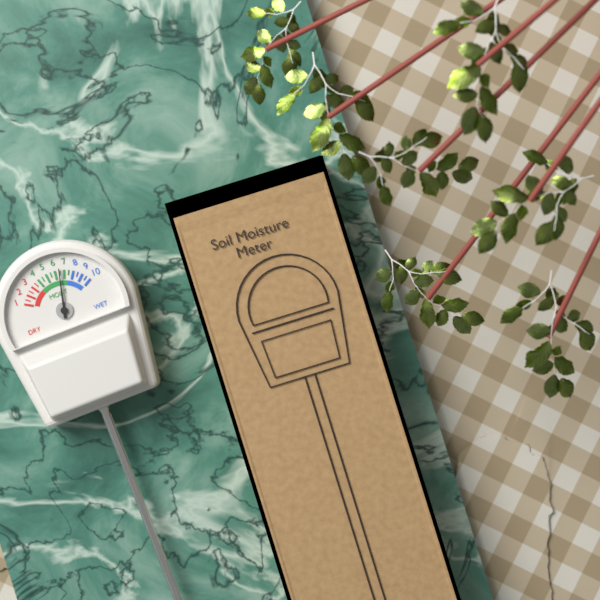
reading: 6.5 (no unit)
